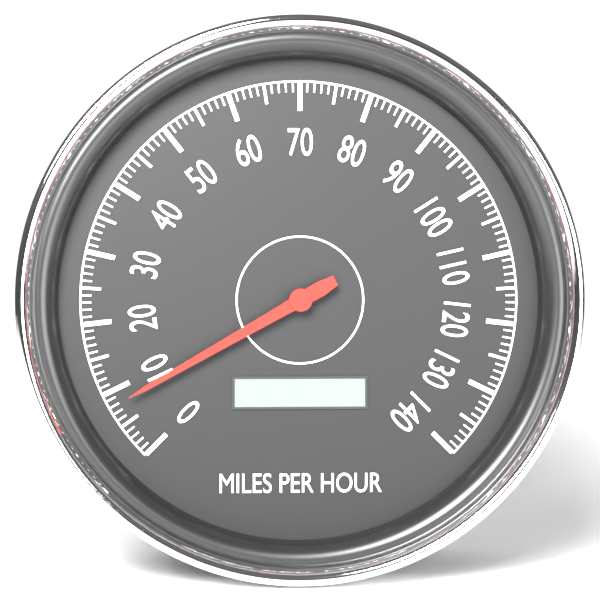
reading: 8 mph
